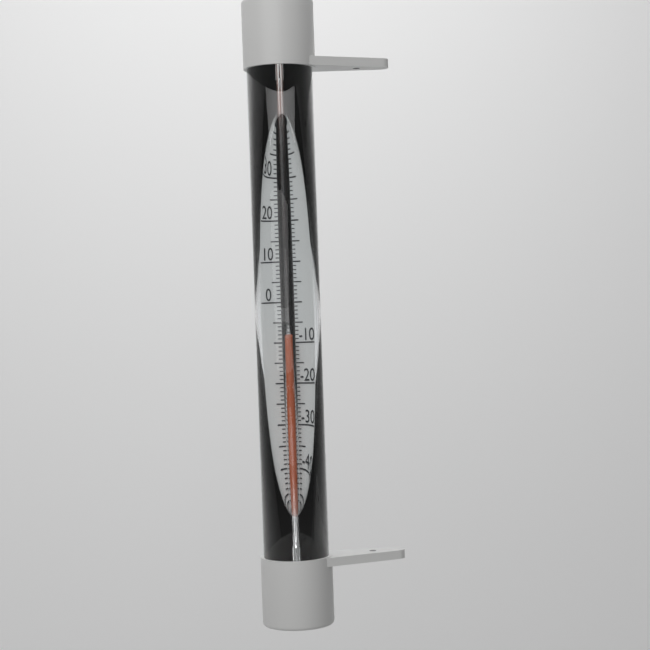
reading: -9 °C
